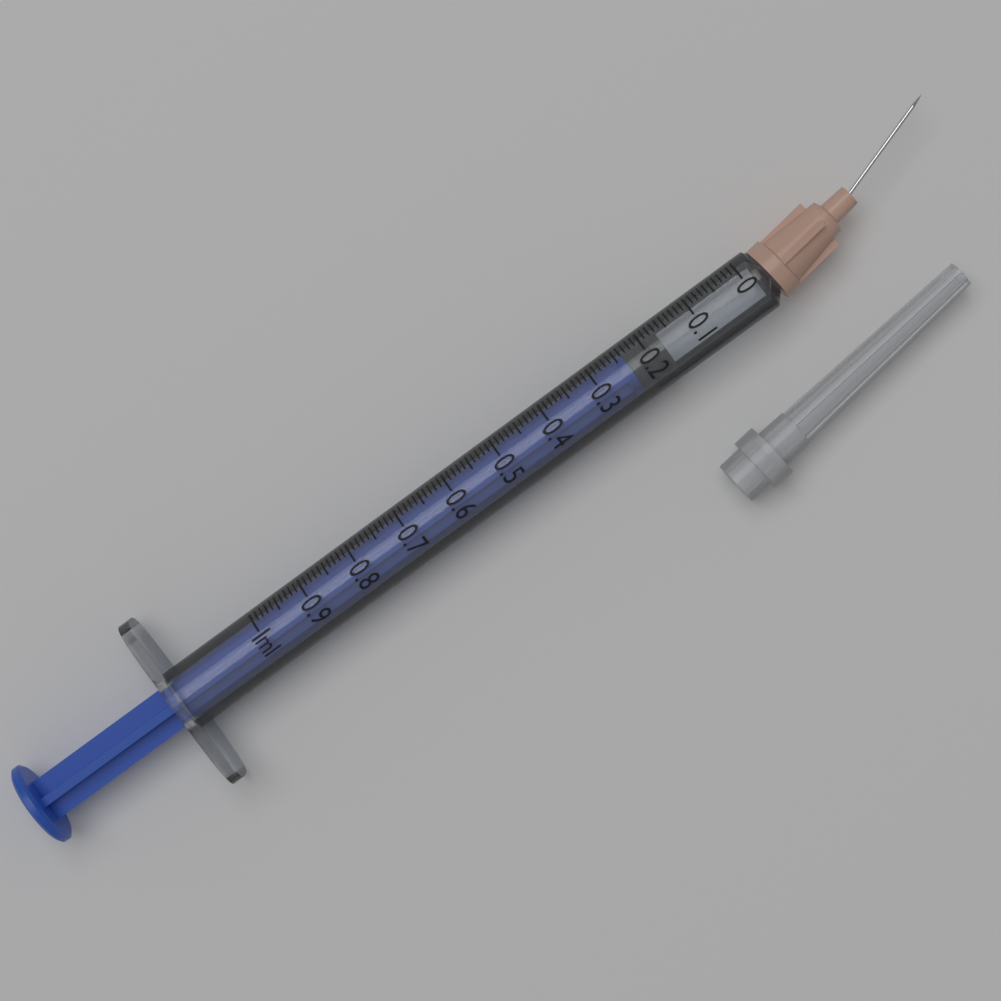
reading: 0.17 ml
